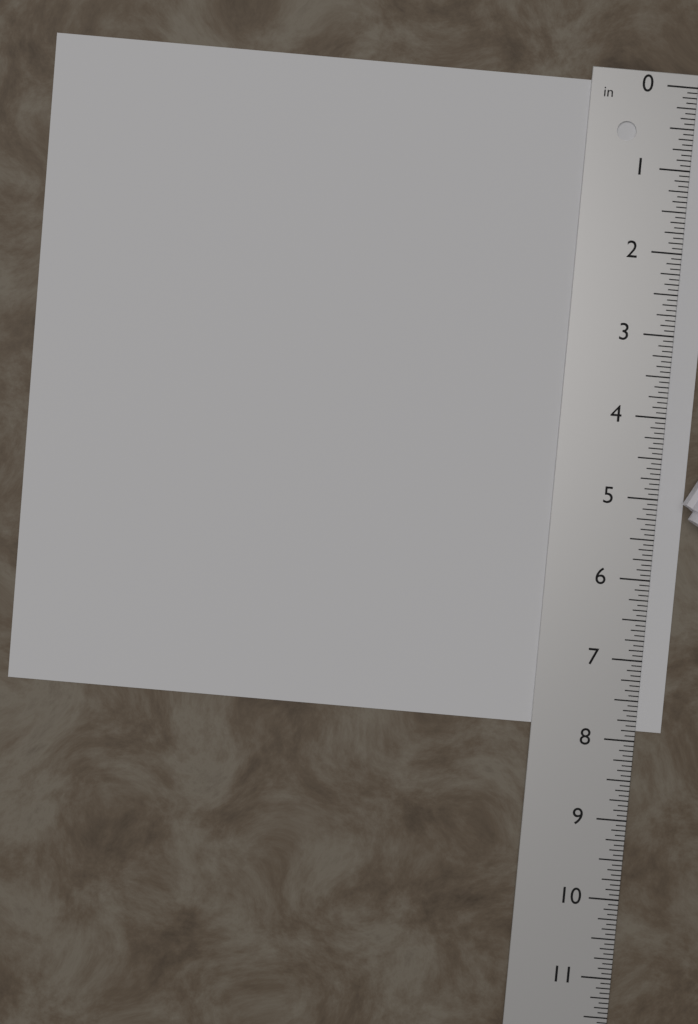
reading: 7.8750 in
